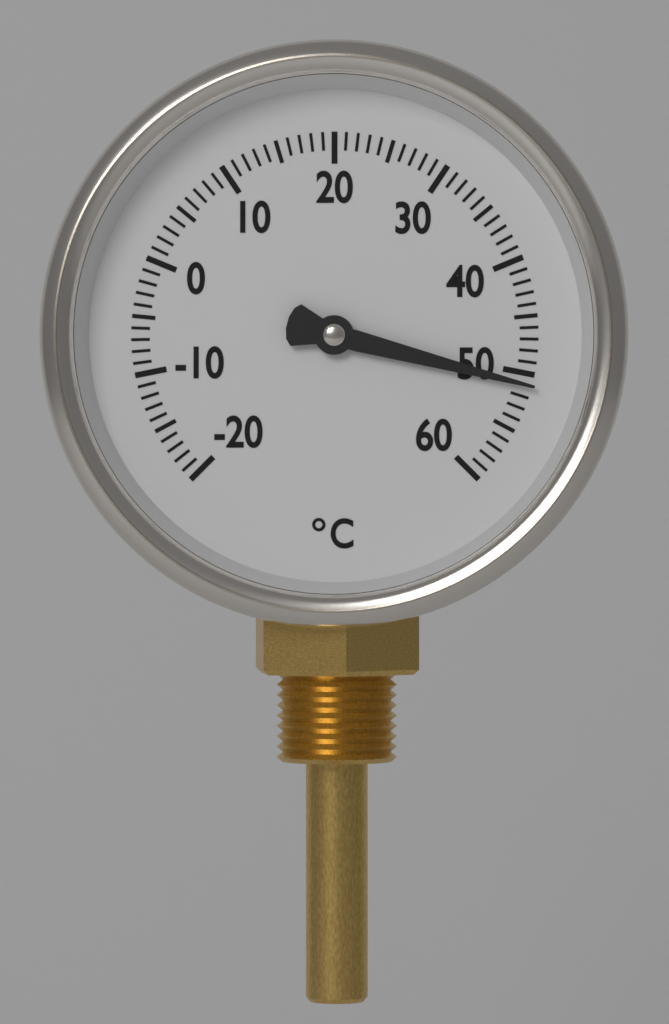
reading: 51 °C
